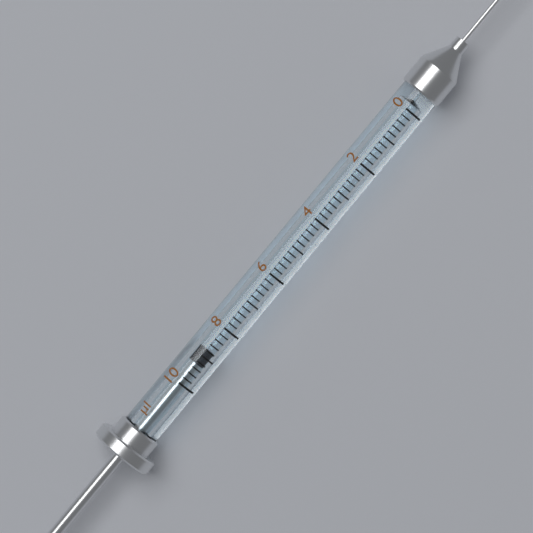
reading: 8.8 µl
